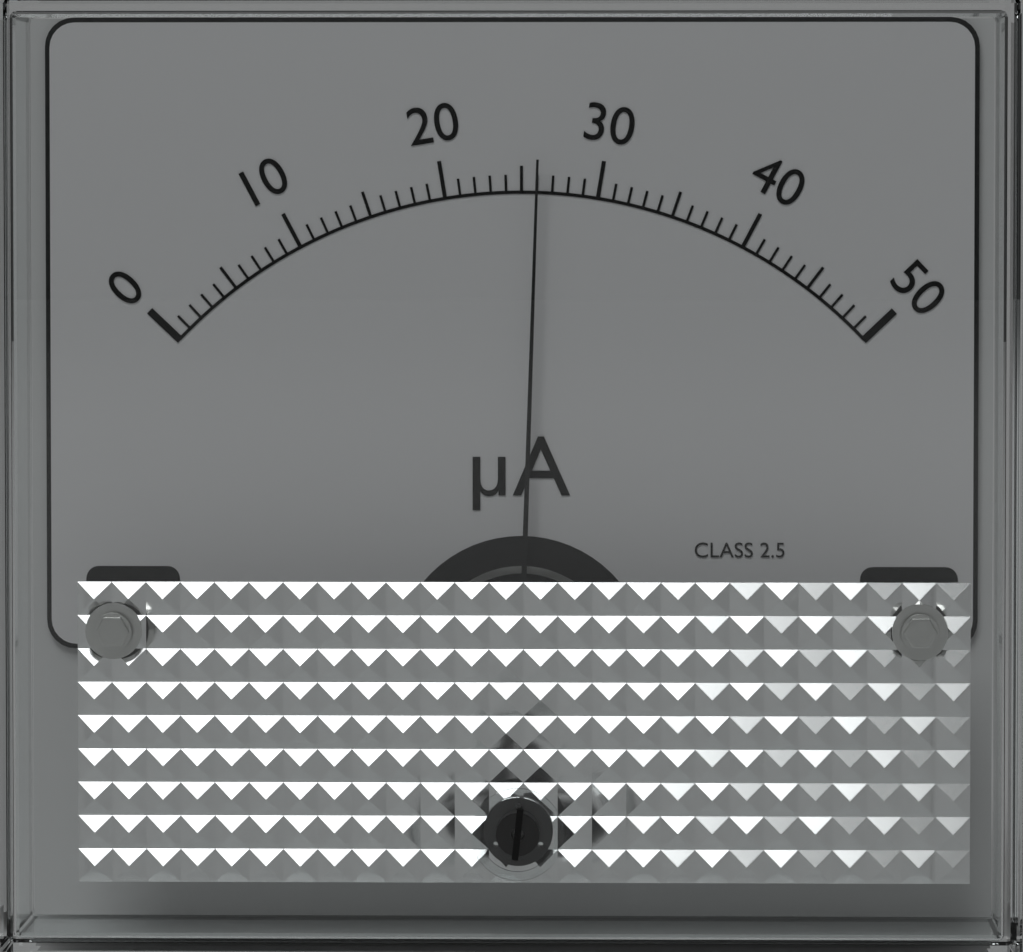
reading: 26 µA
